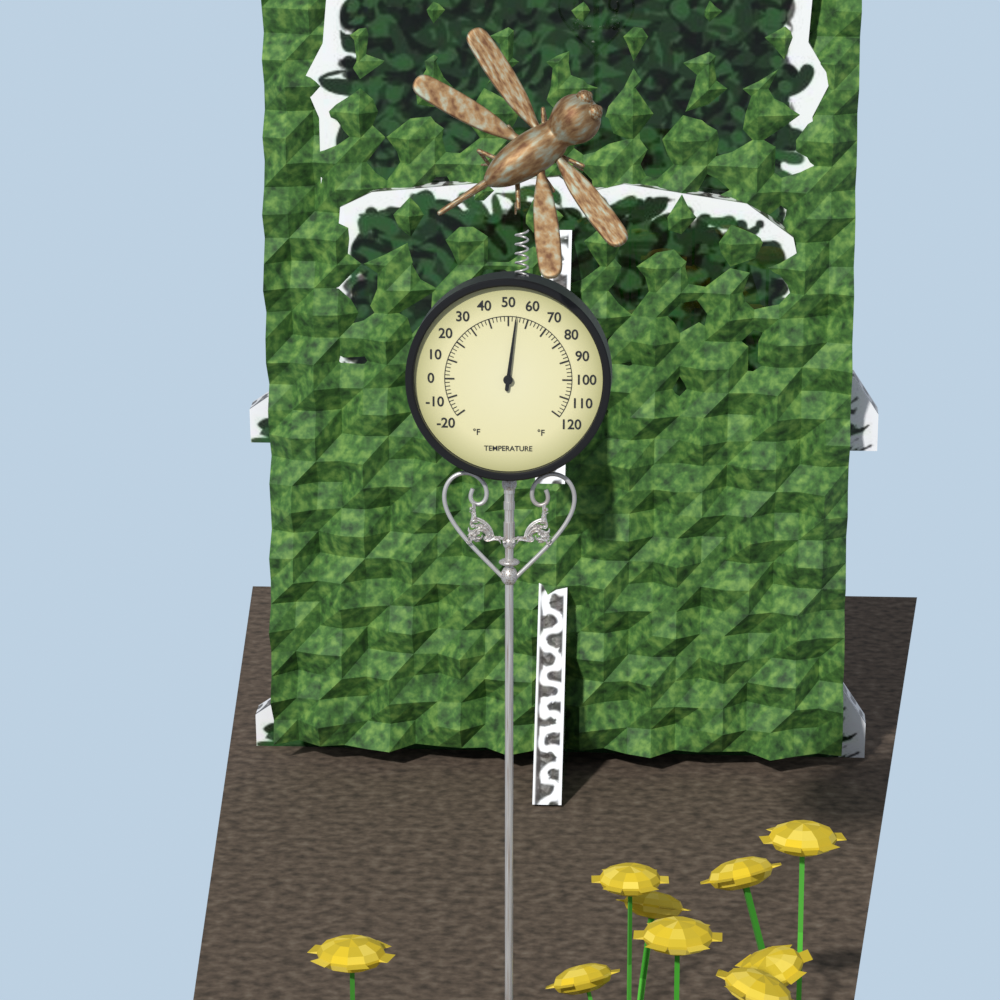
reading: 54 °F
